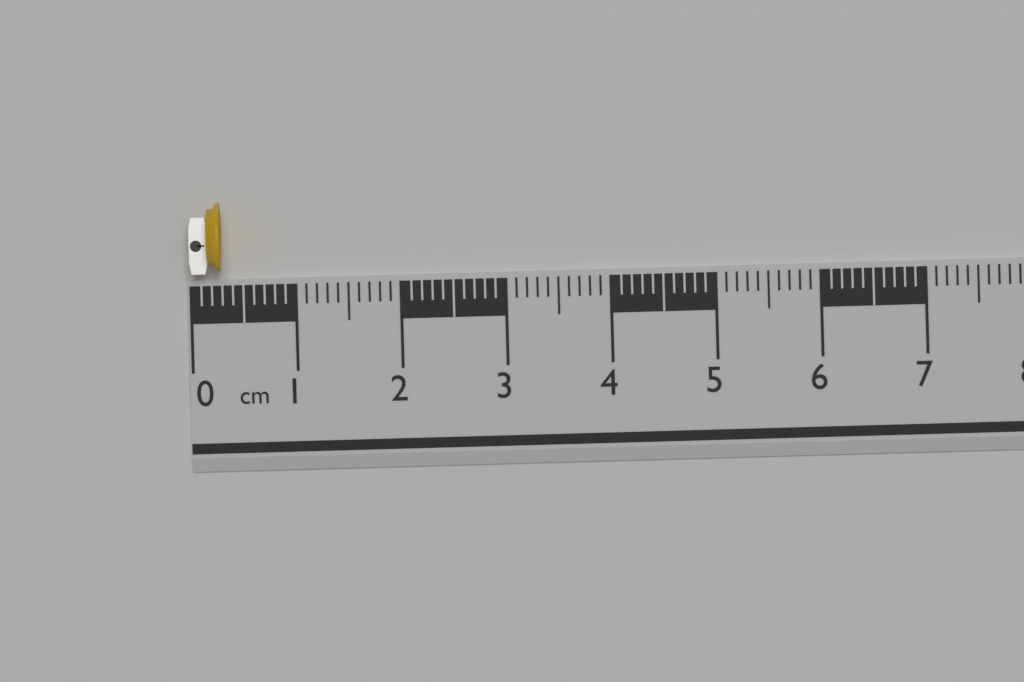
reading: 0.3 cm
